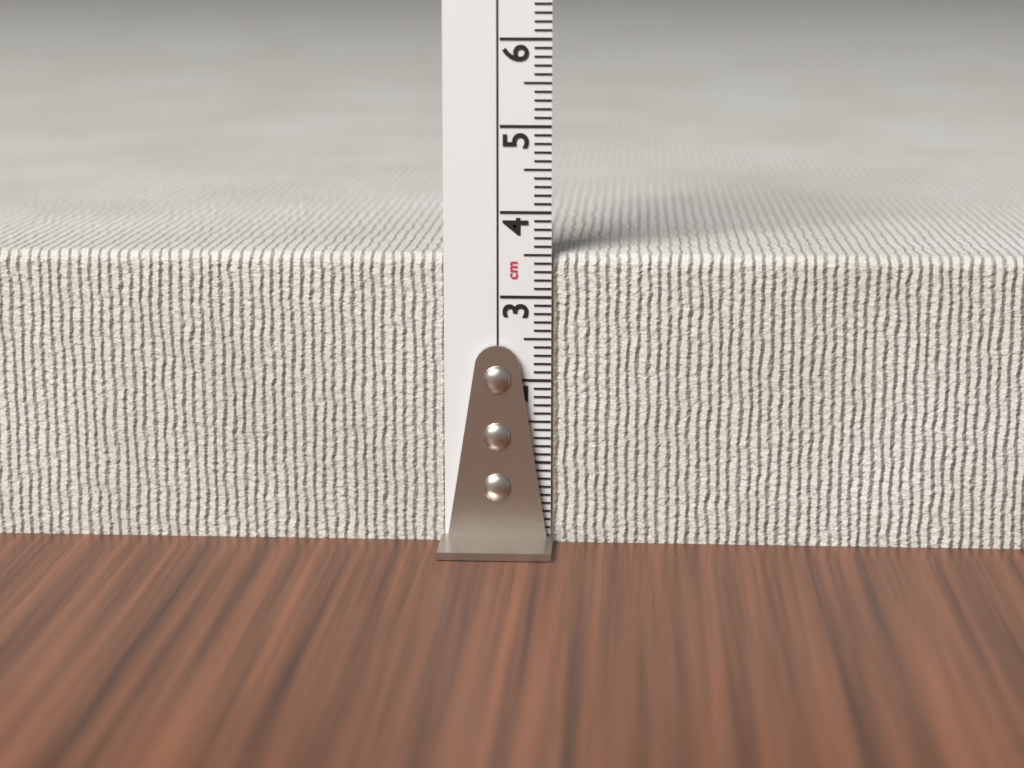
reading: 3.5 cm
